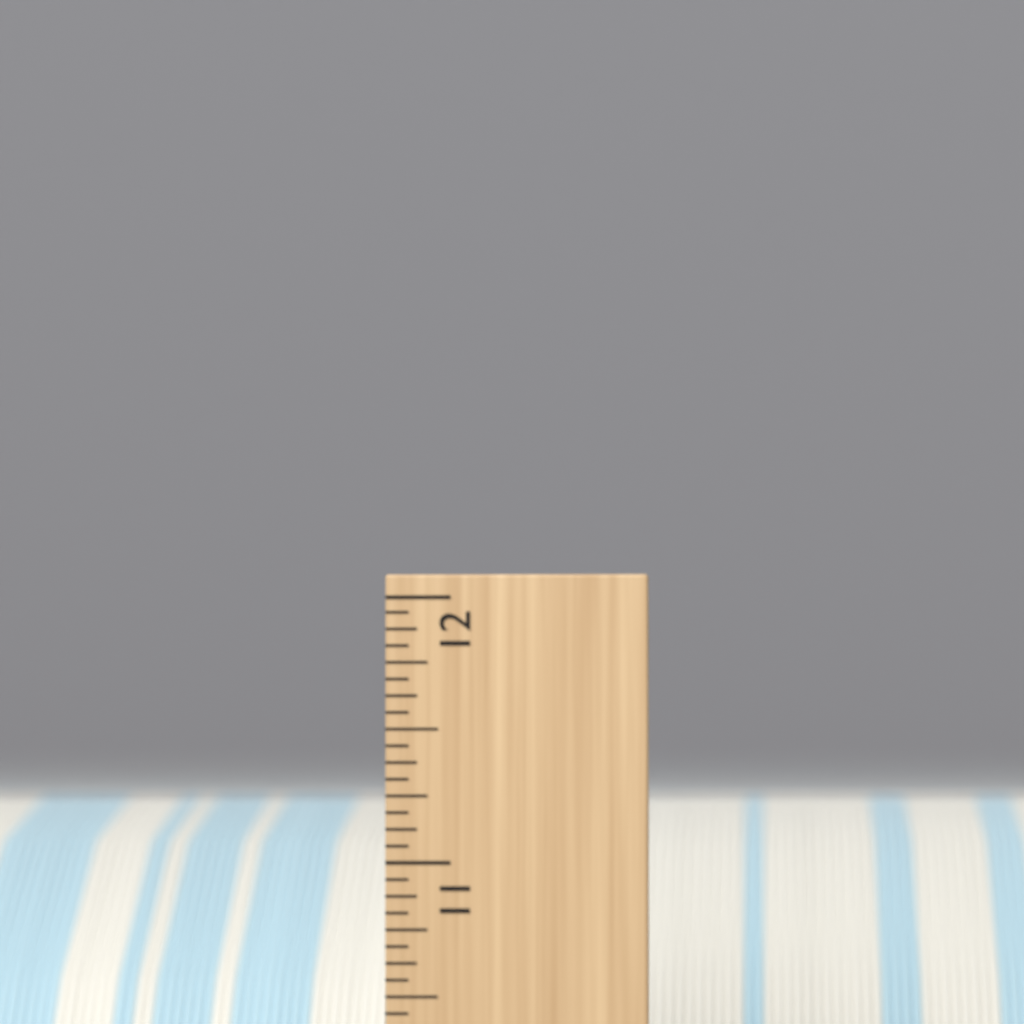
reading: 11.2500 inch
